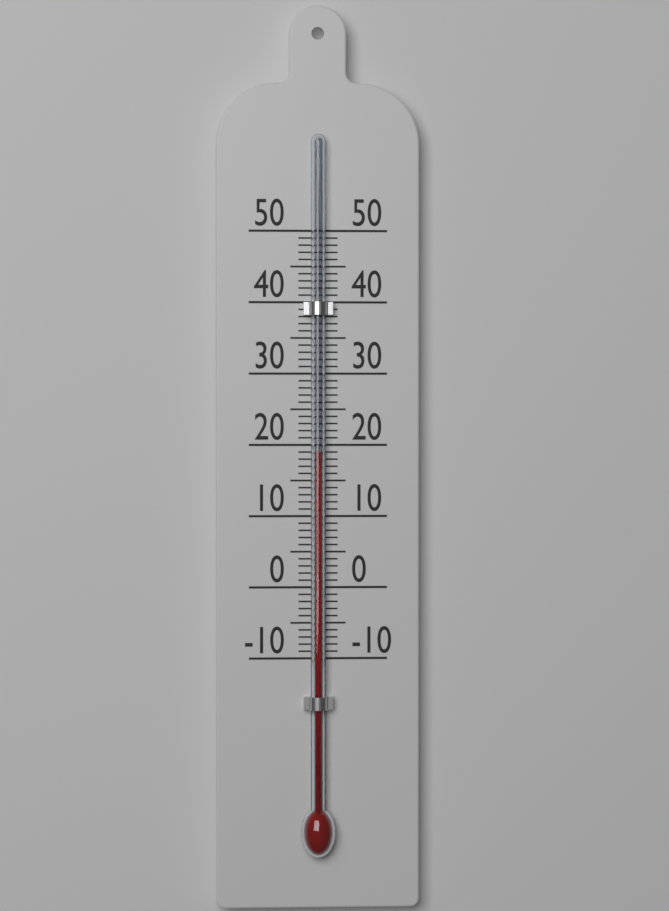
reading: 19 (no unit)
